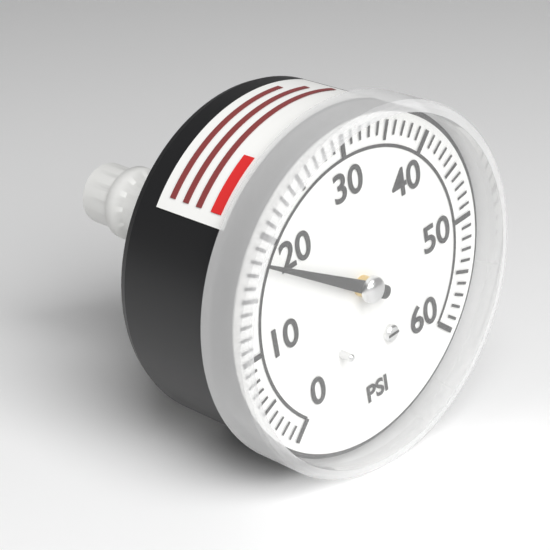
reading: 18 psi
